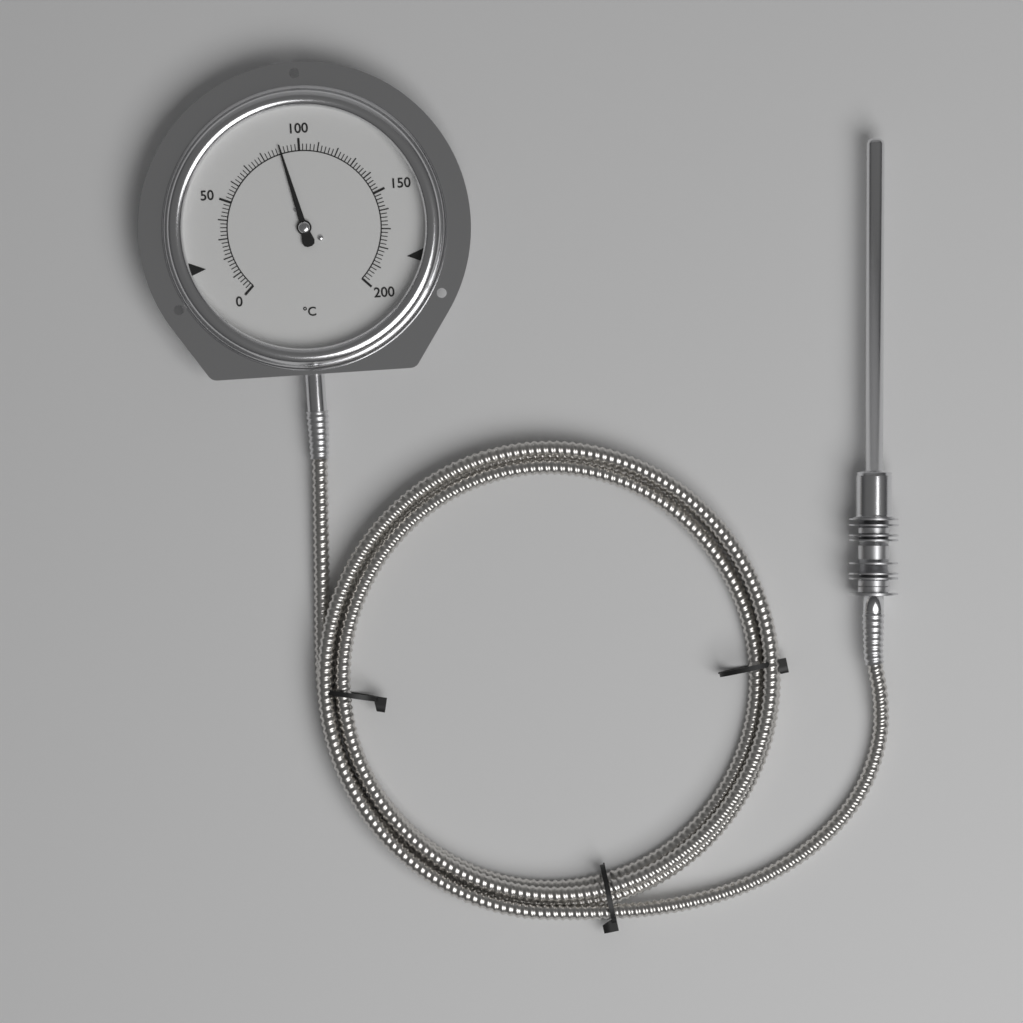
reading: 90 °C
